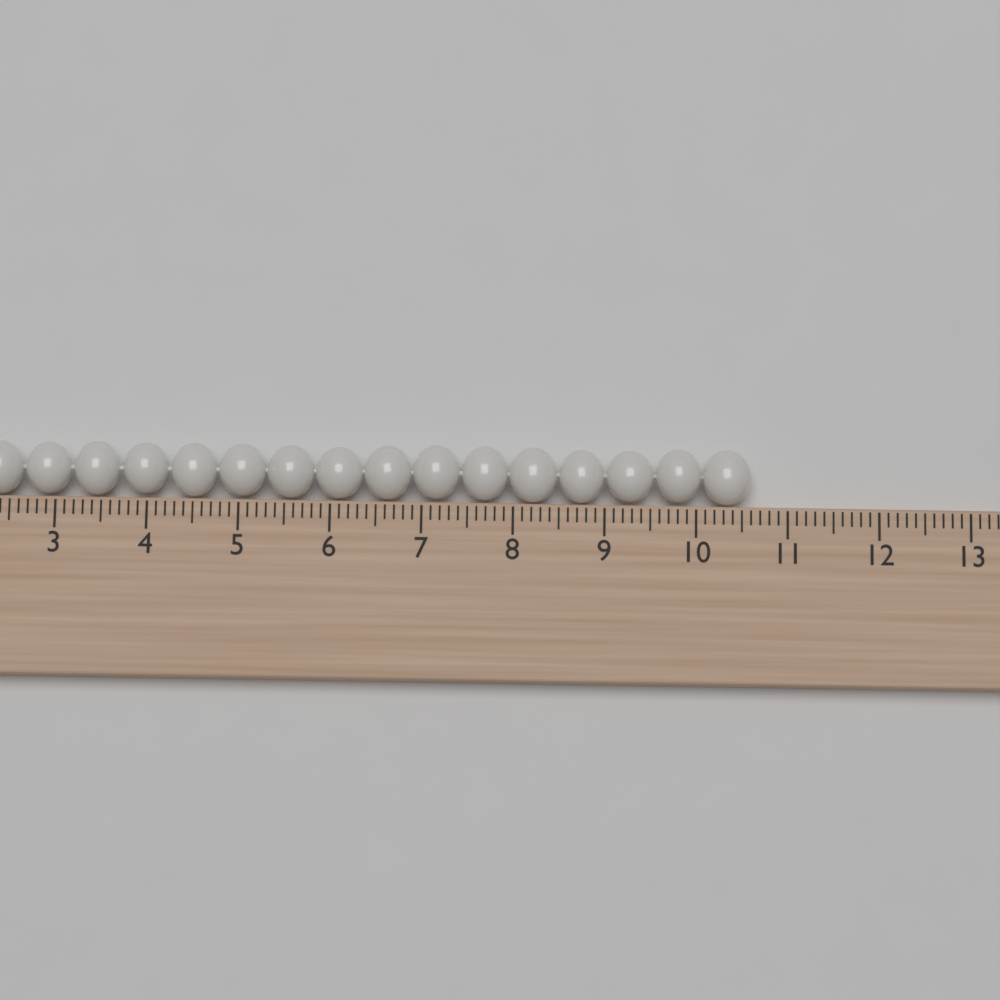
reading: 10.6 cm
